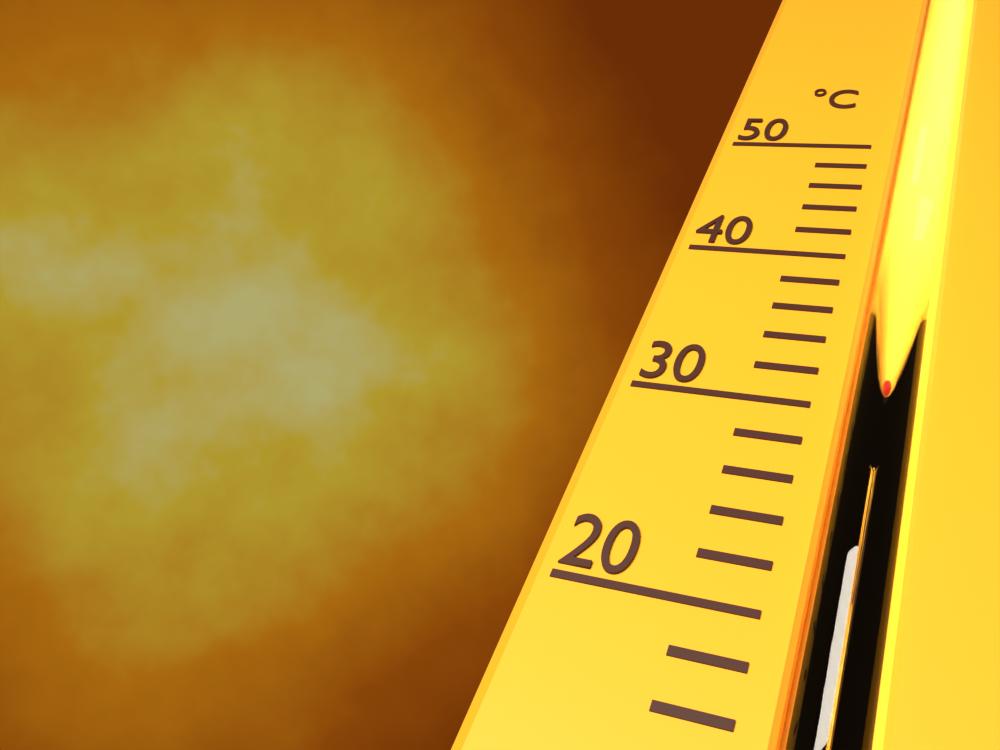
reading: 32 °C
